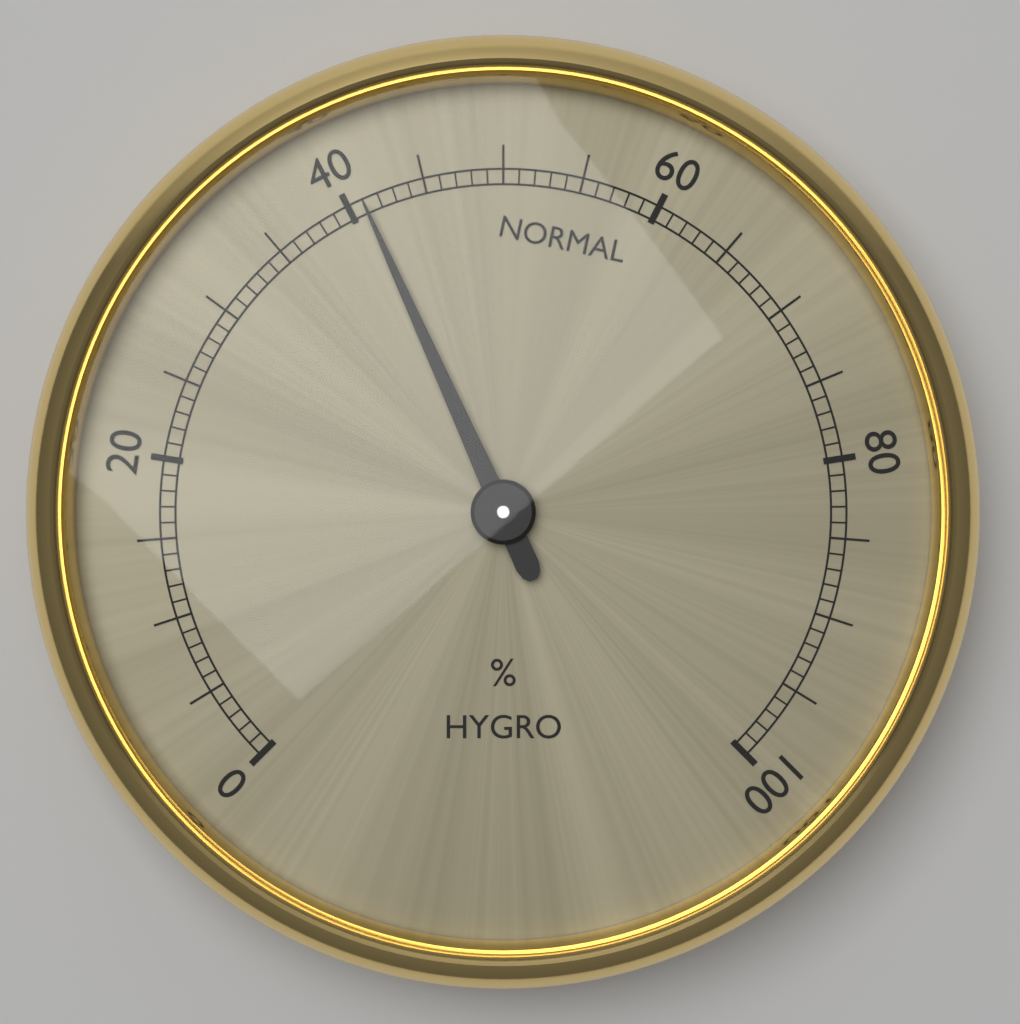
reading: 41 %
